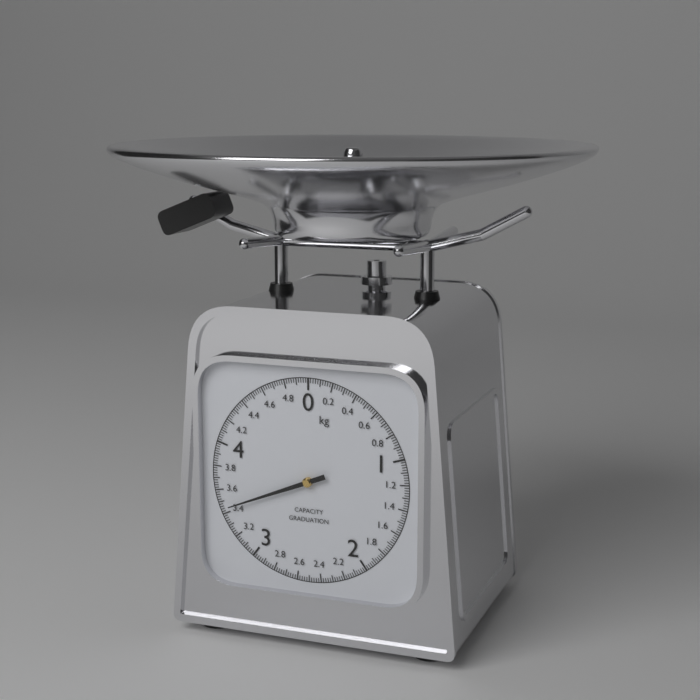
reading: 3.44 kg
